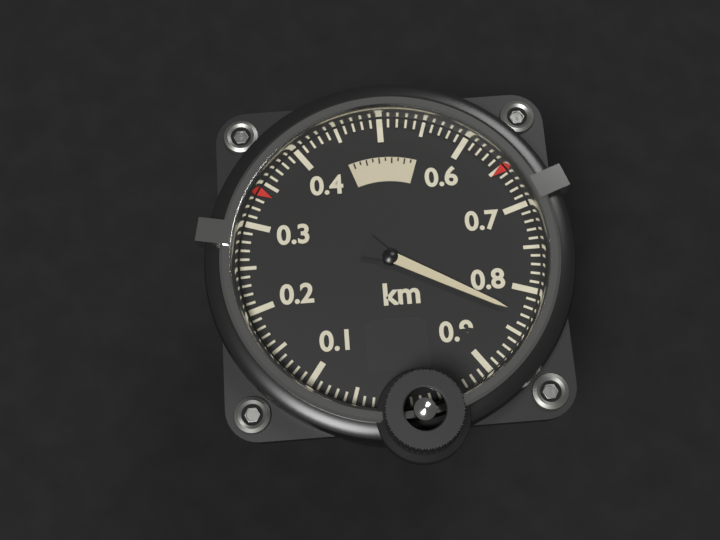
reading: 0.83 km
